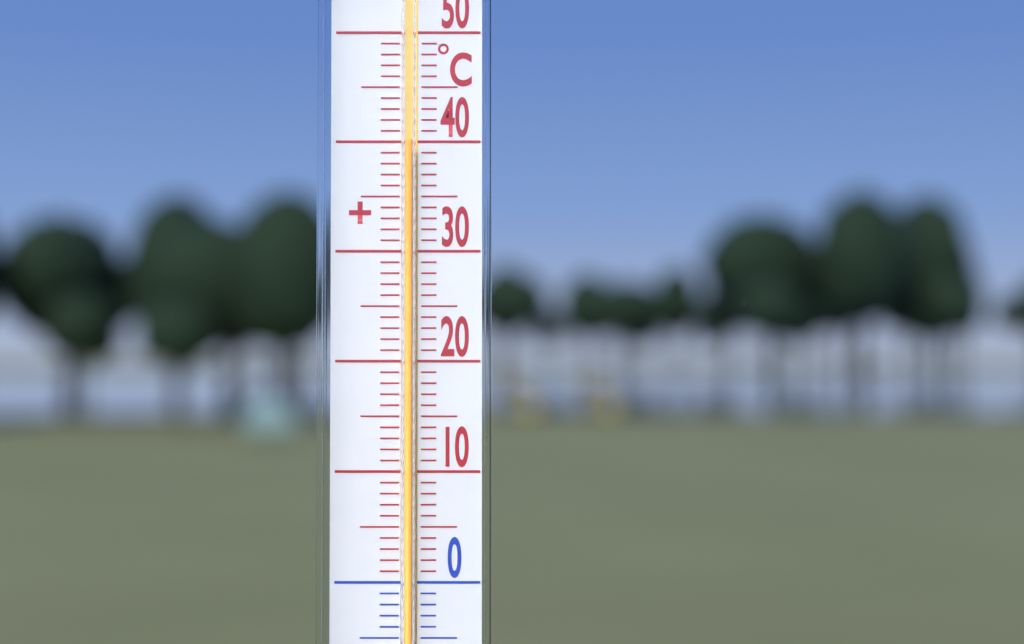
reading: 40 °C
